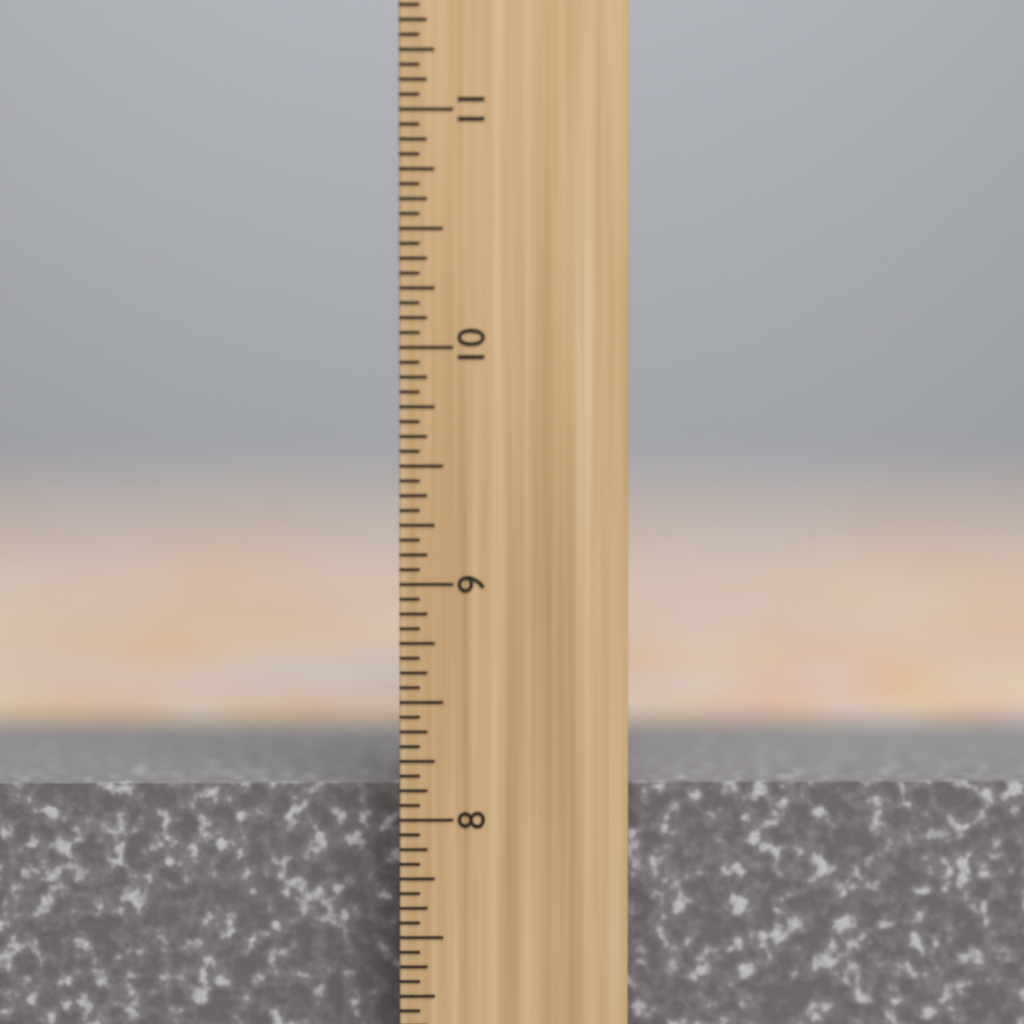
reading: 8.1250 inch
